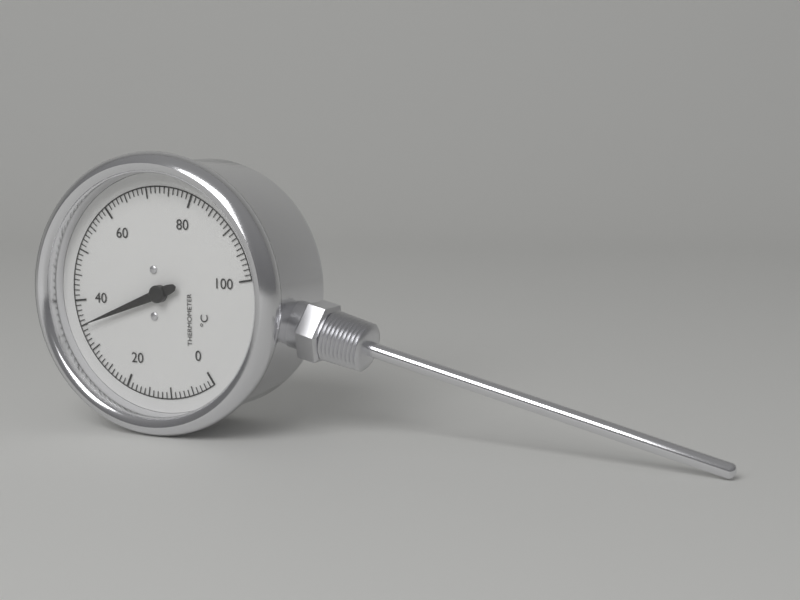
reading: 35 °C
